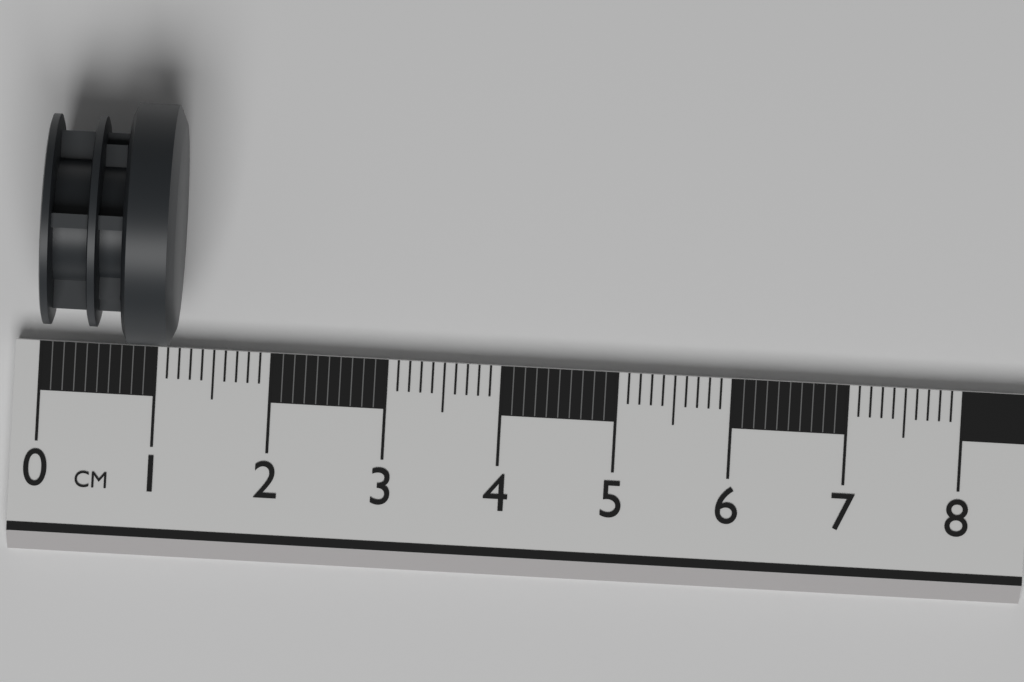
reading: 1.2 cm
